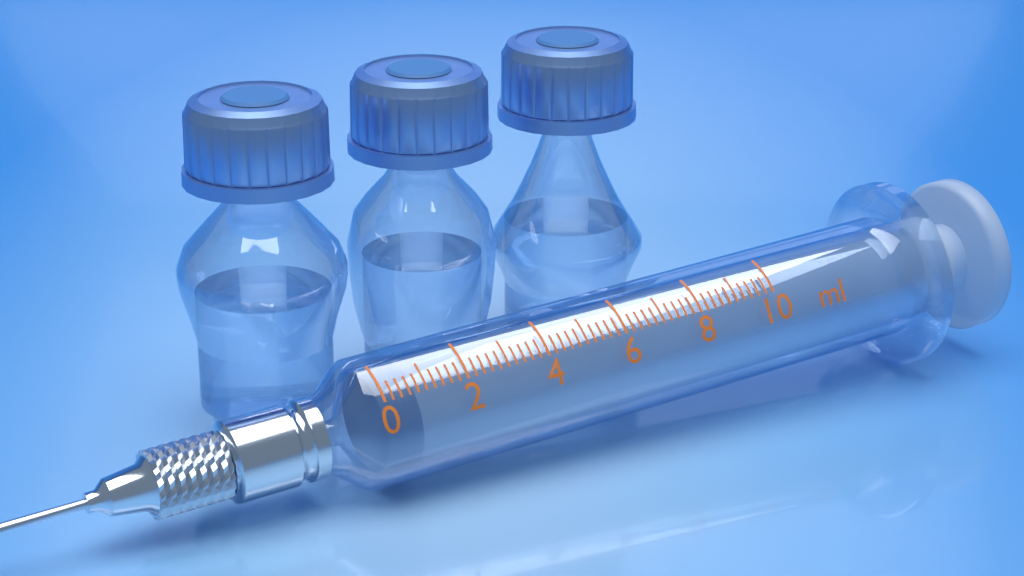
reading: 0.0 ml
